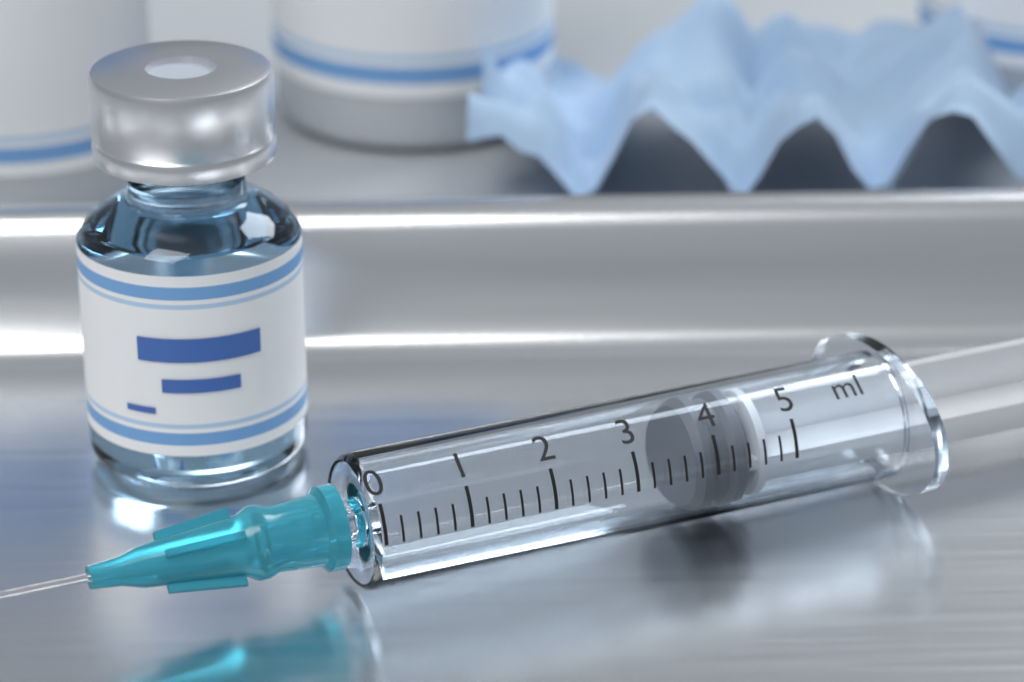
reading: 3.8 ml
